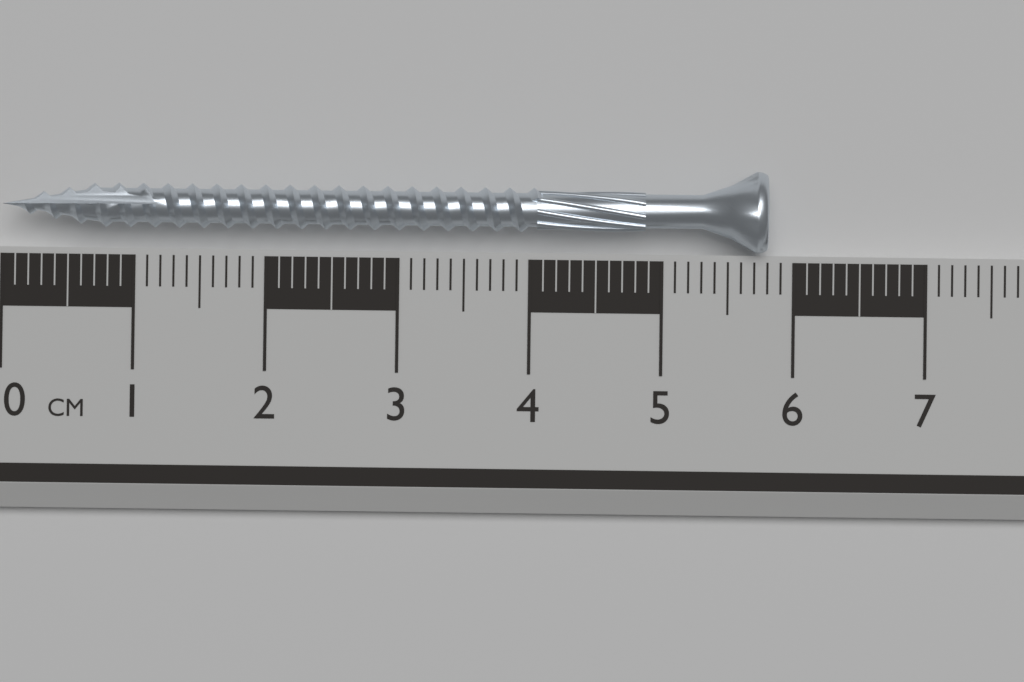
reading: 5.8 cm
